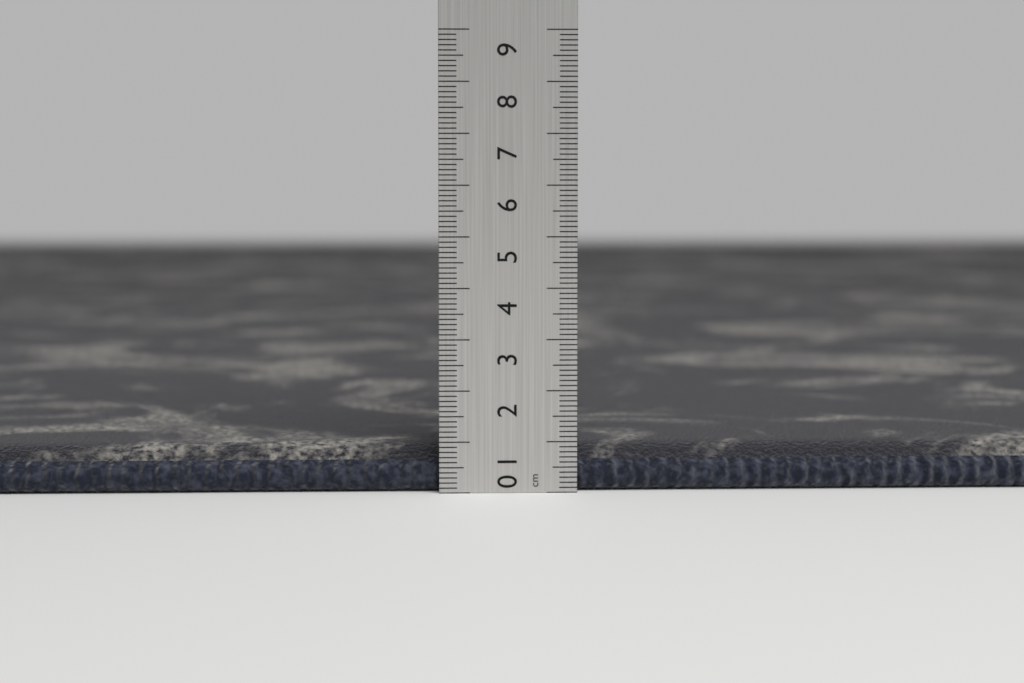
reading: 0.9 cm
